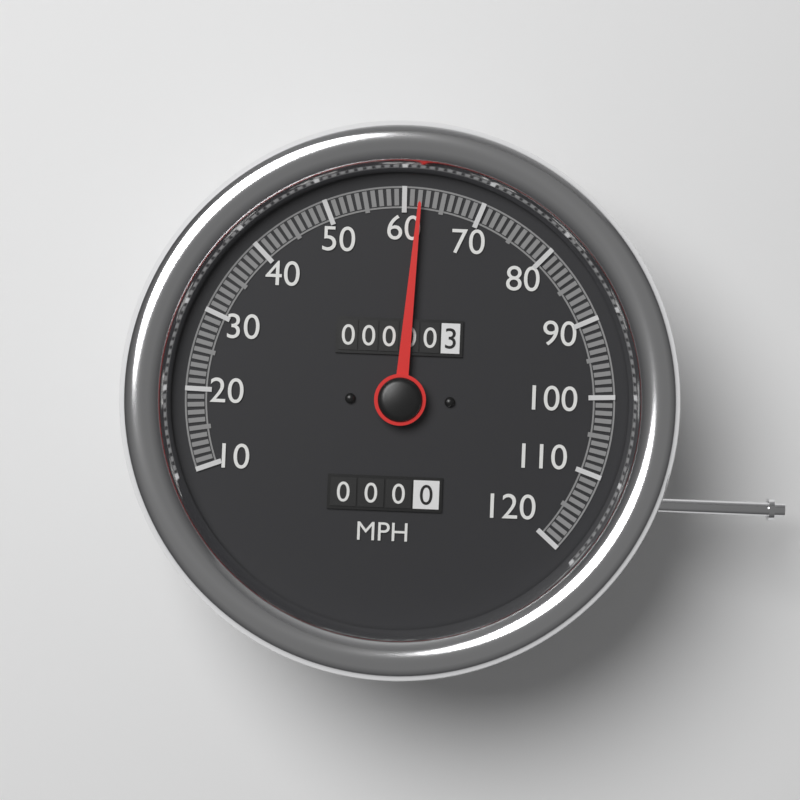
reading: 62 MPH
